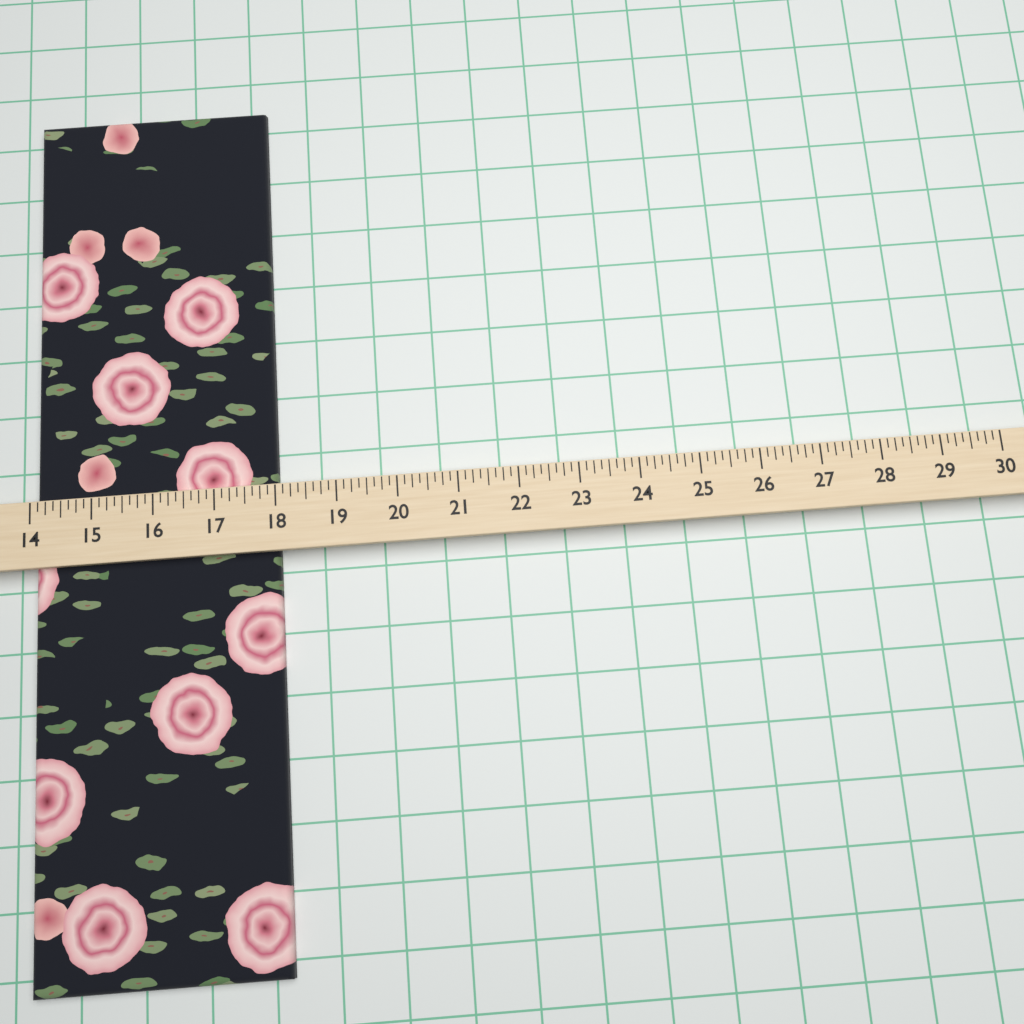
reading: 18.000 (no unit)
